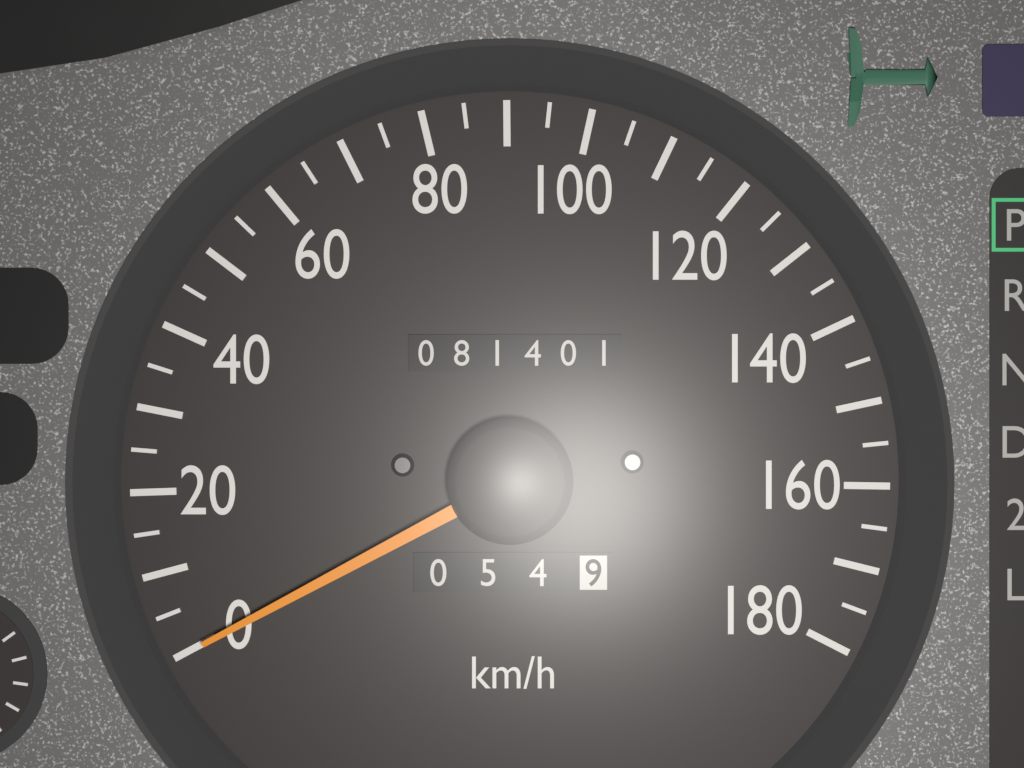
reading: 0 km/h
